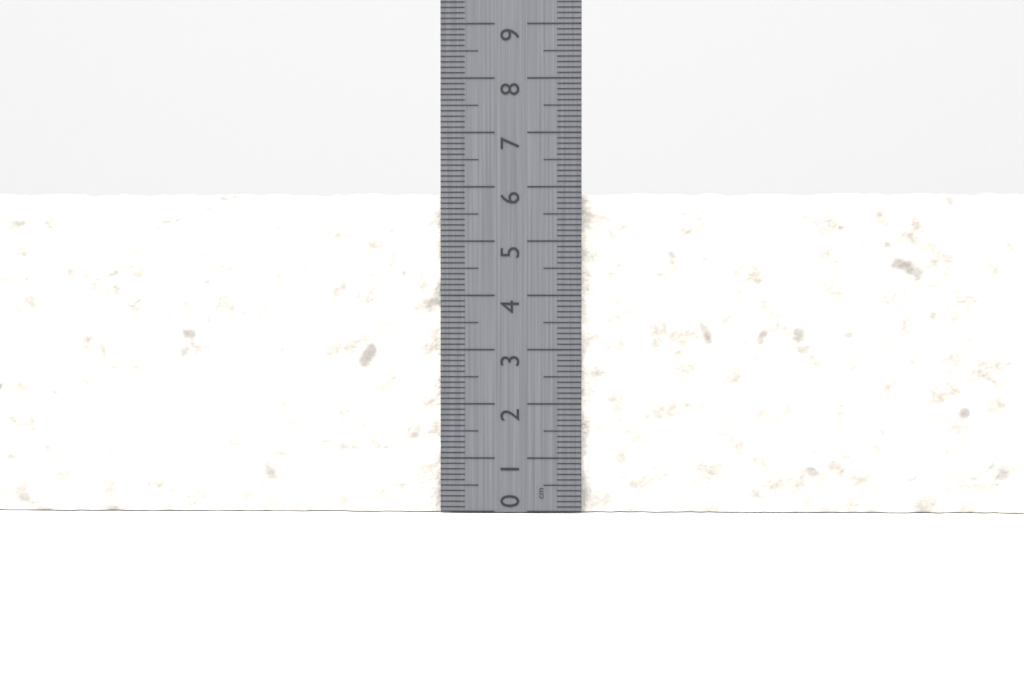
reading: 5.9 cm
